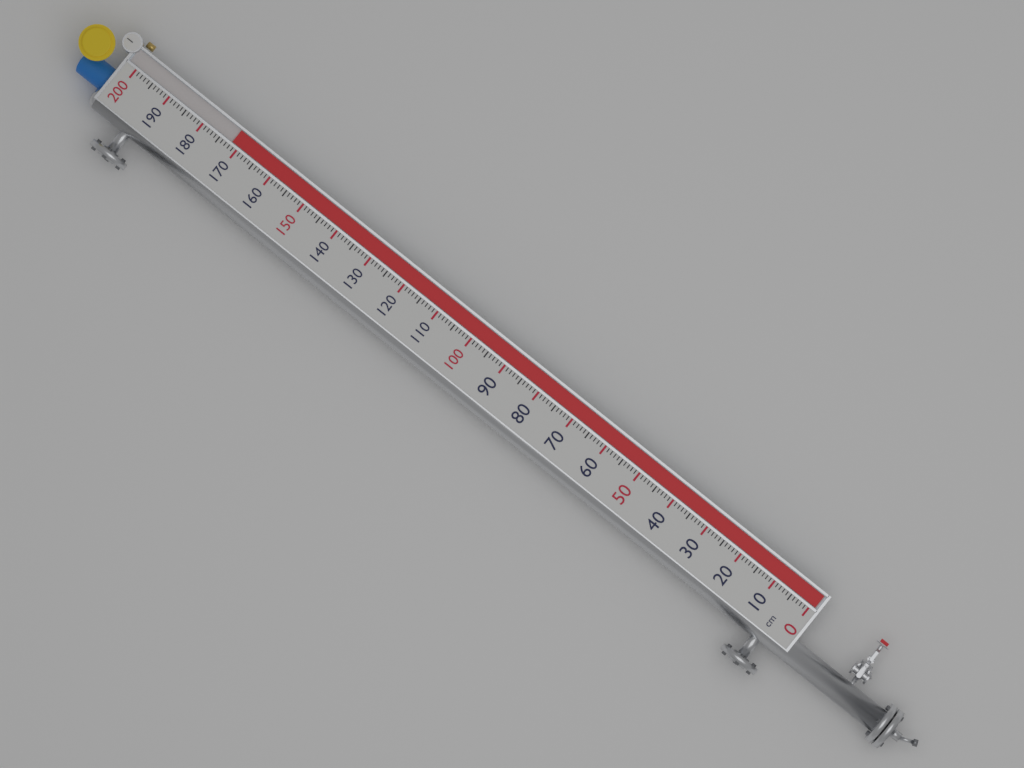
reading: 172 cm
